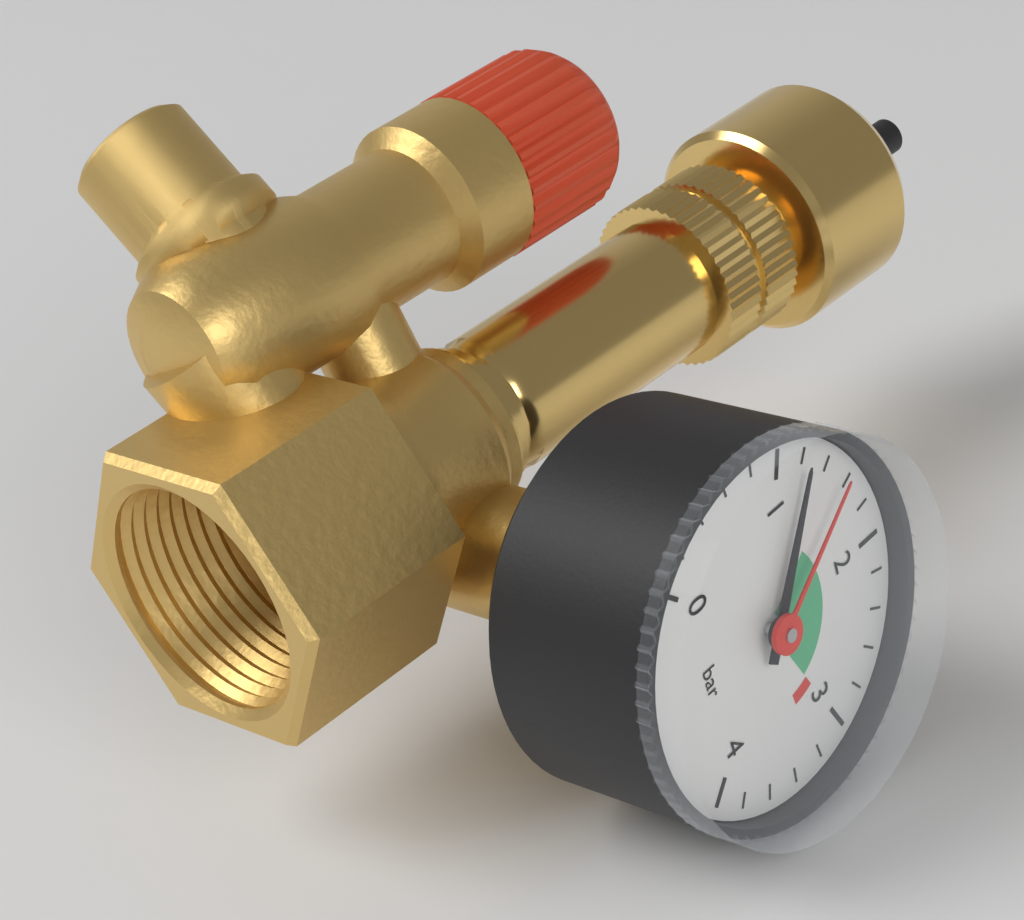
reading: 1.2 bar
